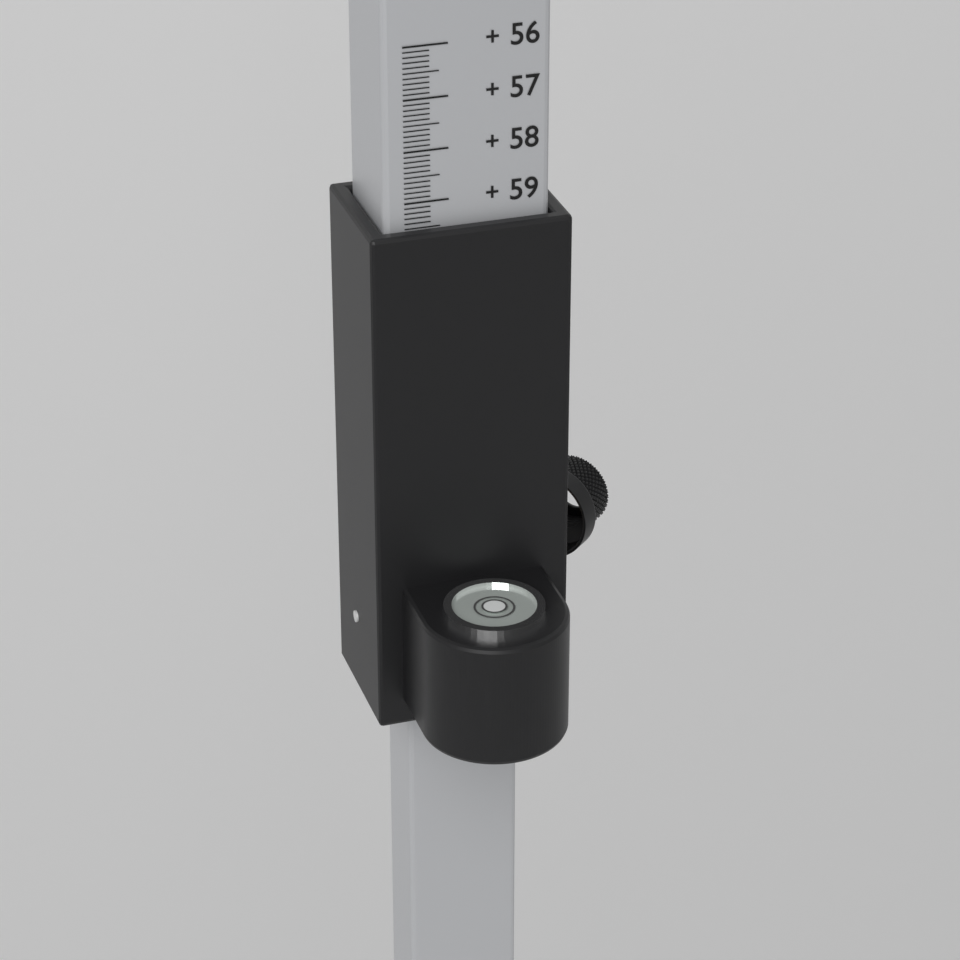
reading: 59.5 (no unit)
